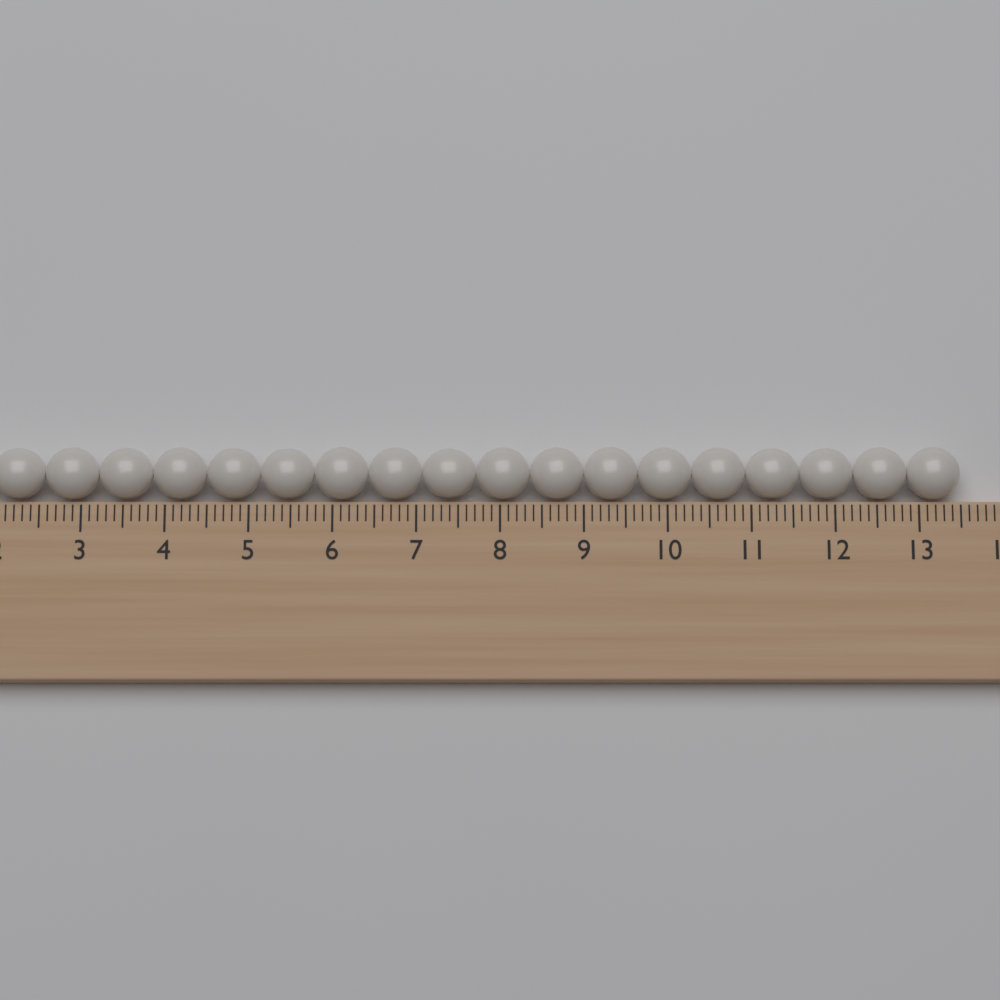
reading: 13.5 (no unit)
